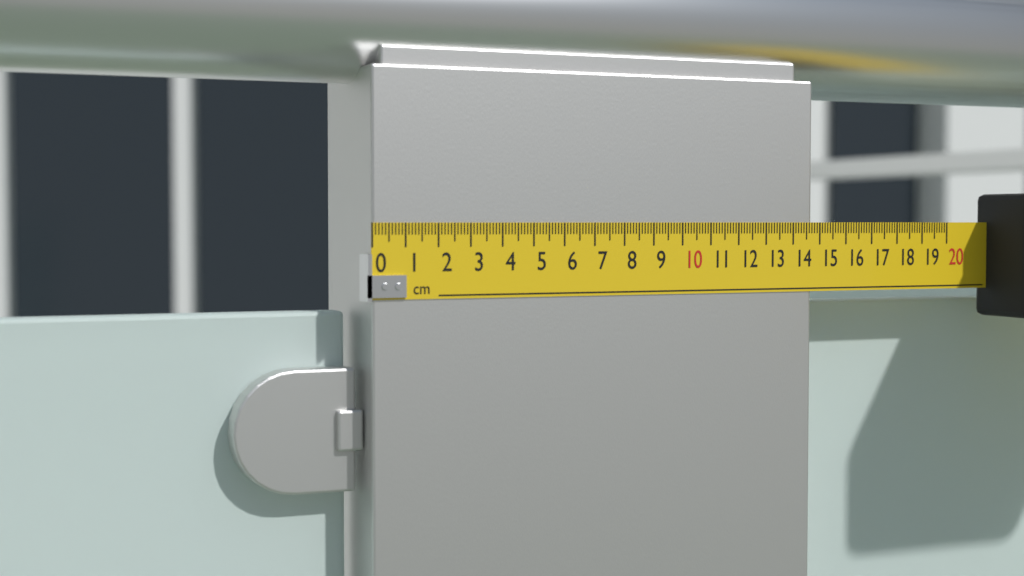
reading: 14.7 cm
